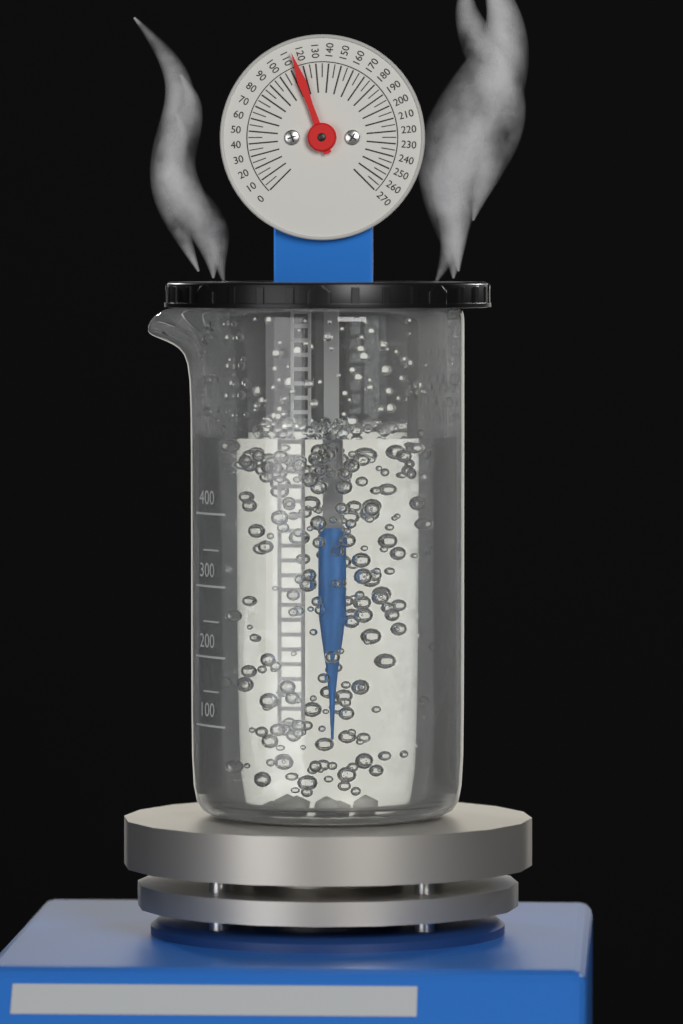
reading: 115 (no unit)
